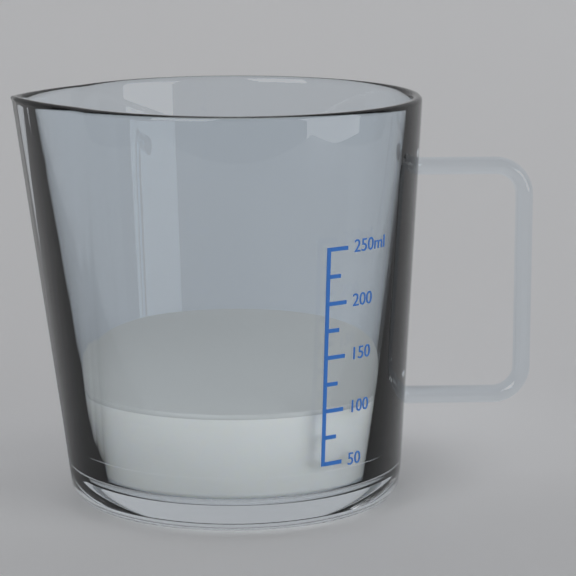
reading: 100 ml
